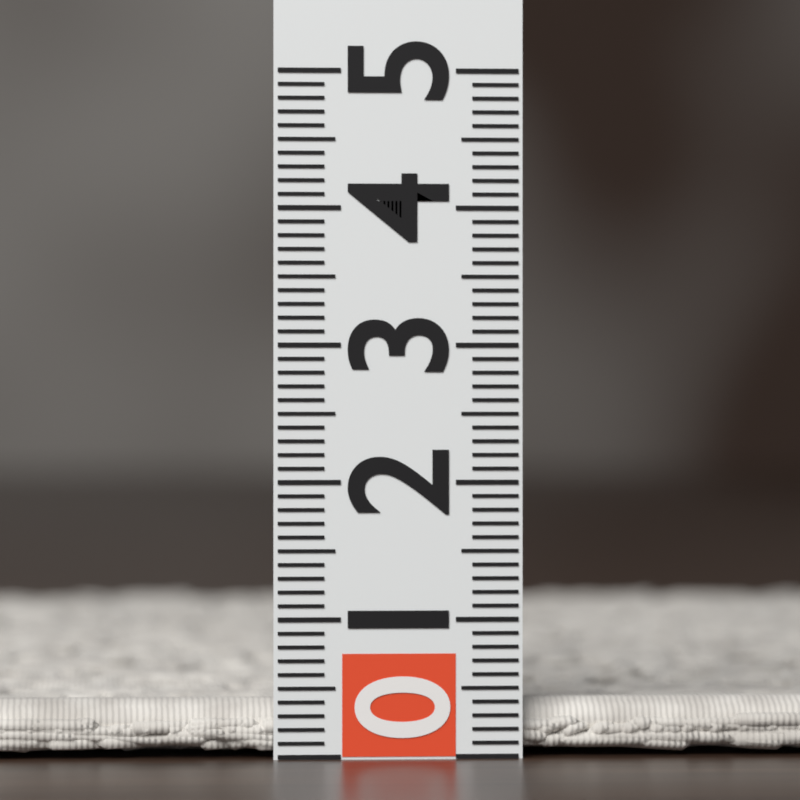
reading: 0.4 (no unit)
